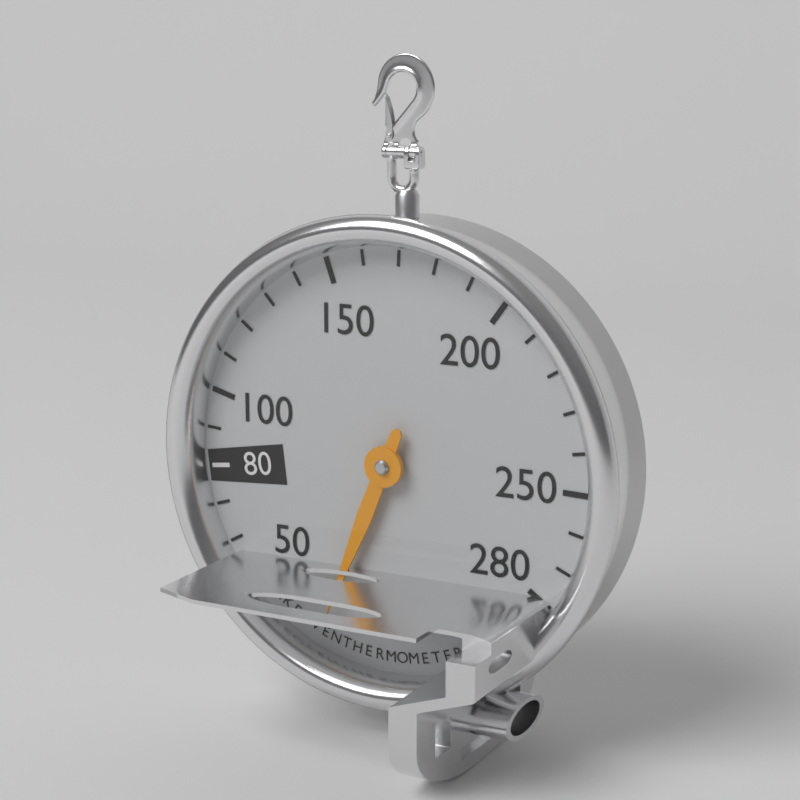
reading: 25 °C
